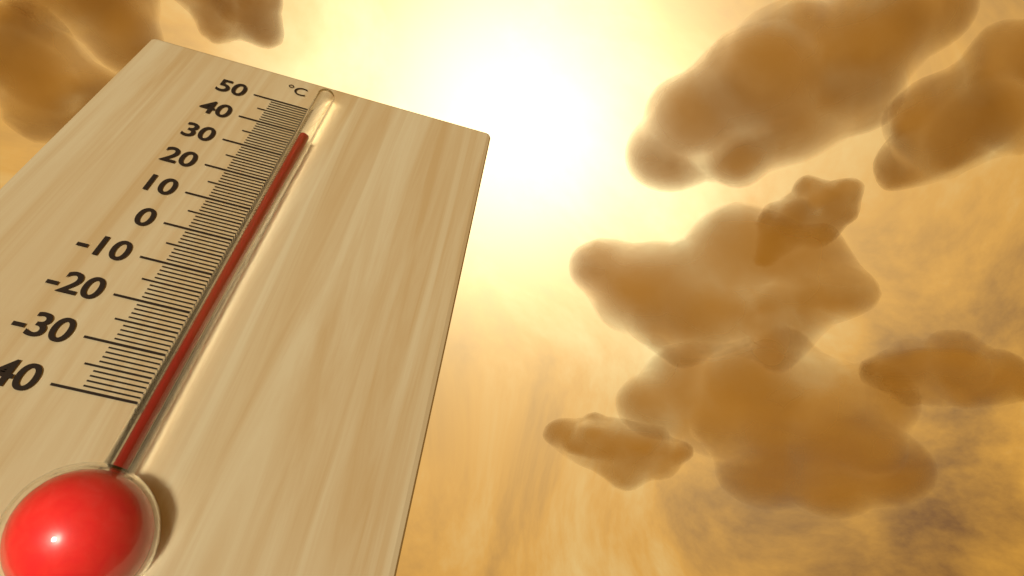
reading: 35 °C
